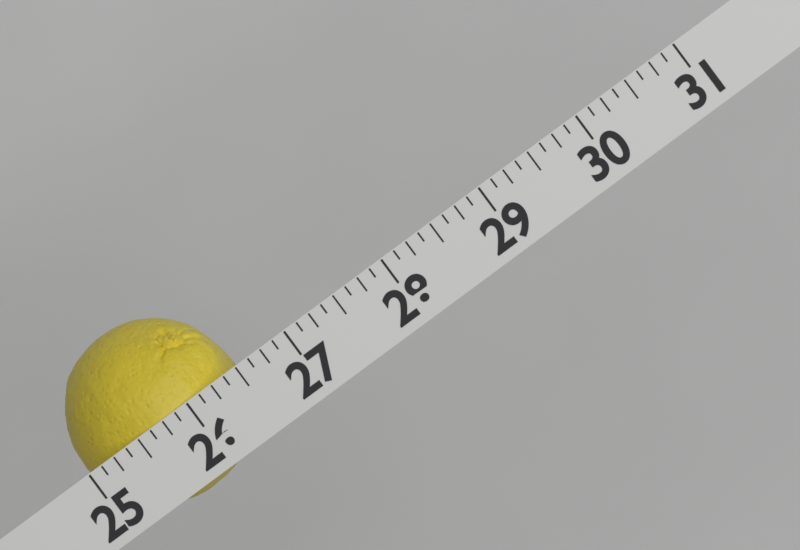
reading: 26.500 (no unit)
